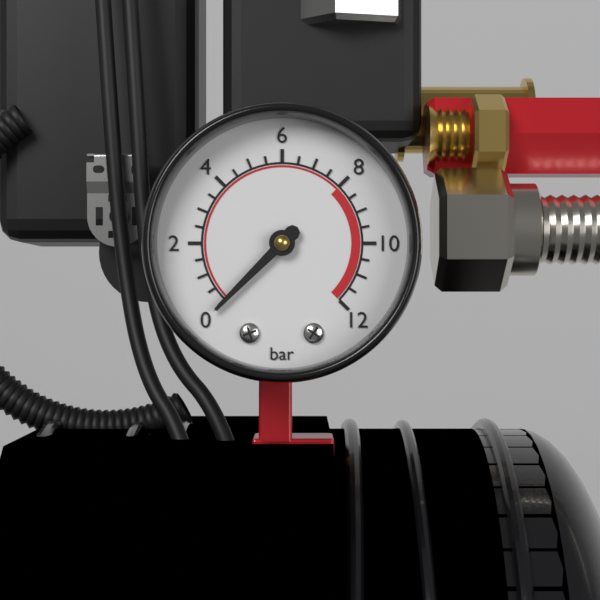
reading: 0.0 bar
